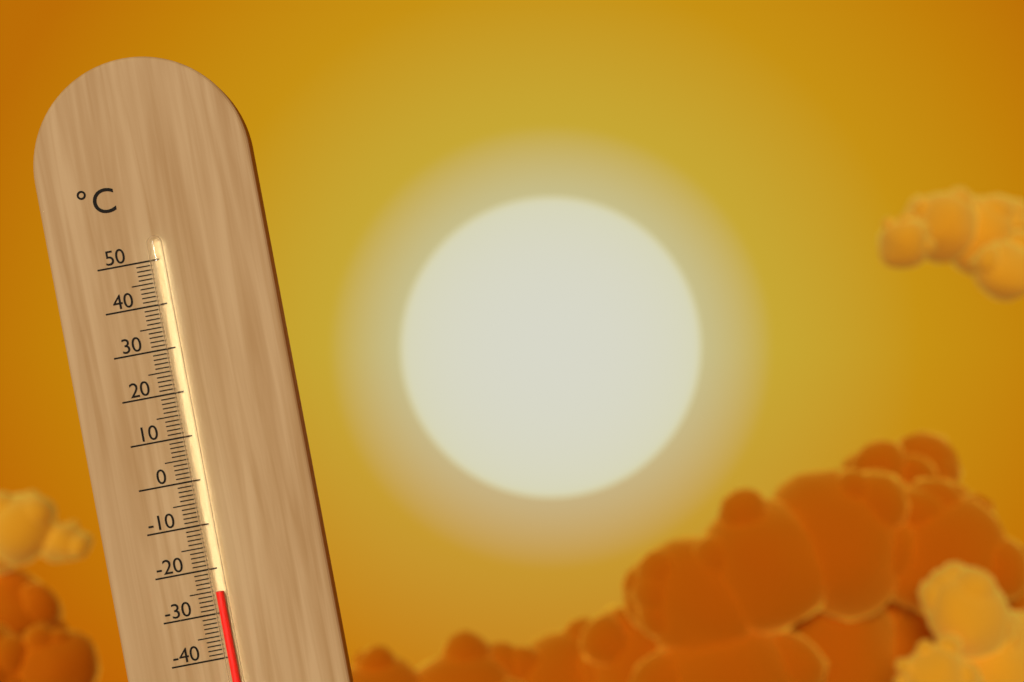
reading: -25 °C
